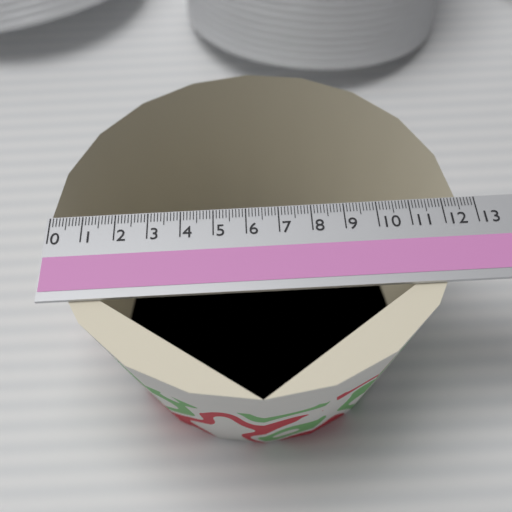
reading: 12.5 (no unit)
